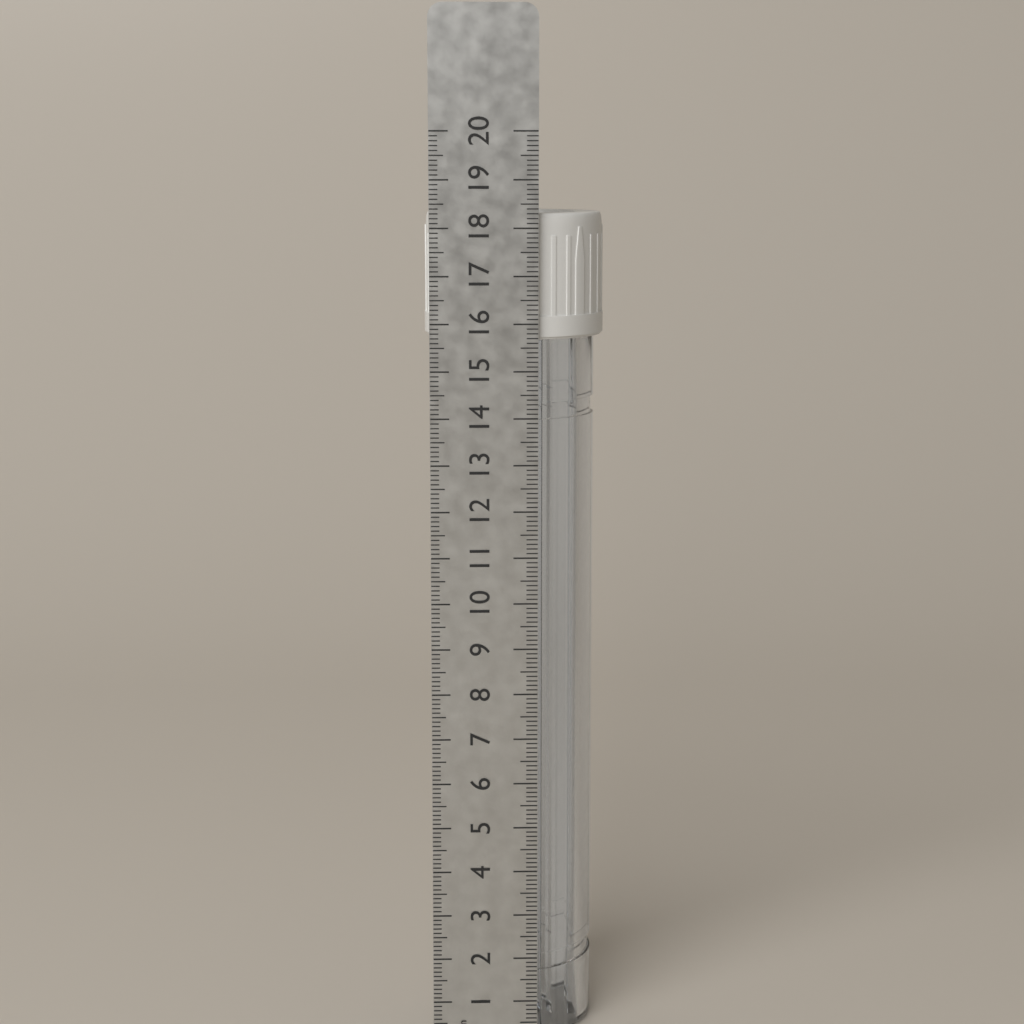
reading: 18.3 cm
